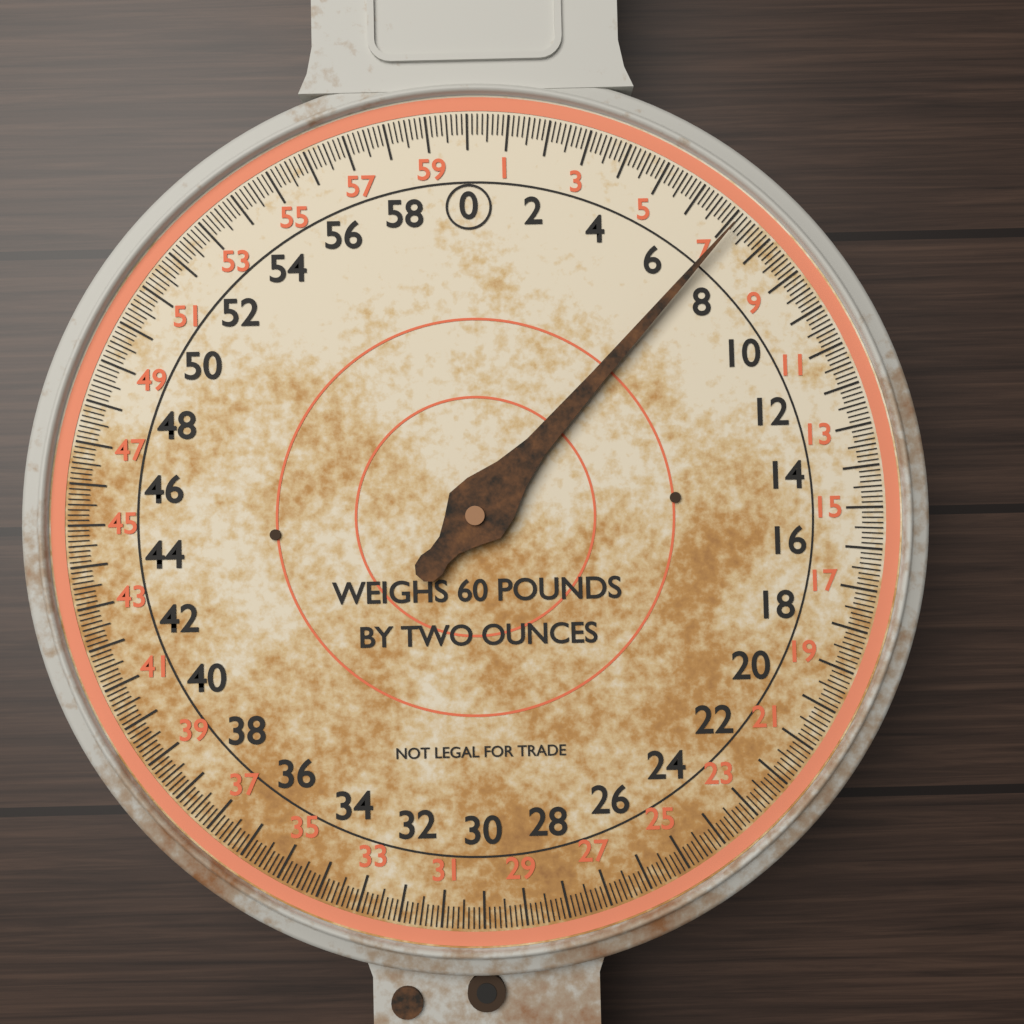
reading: 7.125 lb
